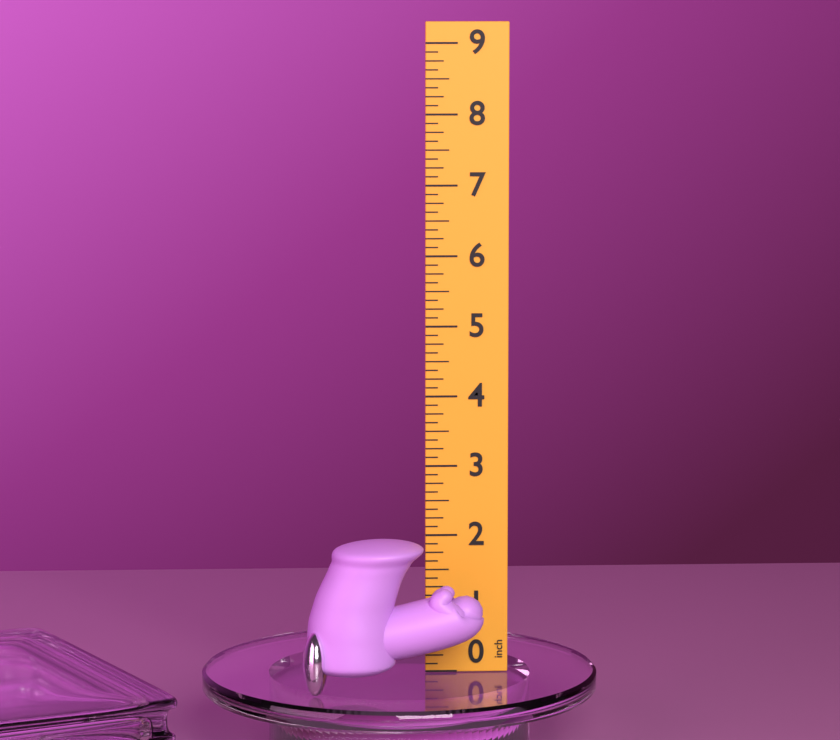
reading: 2.125 inch
